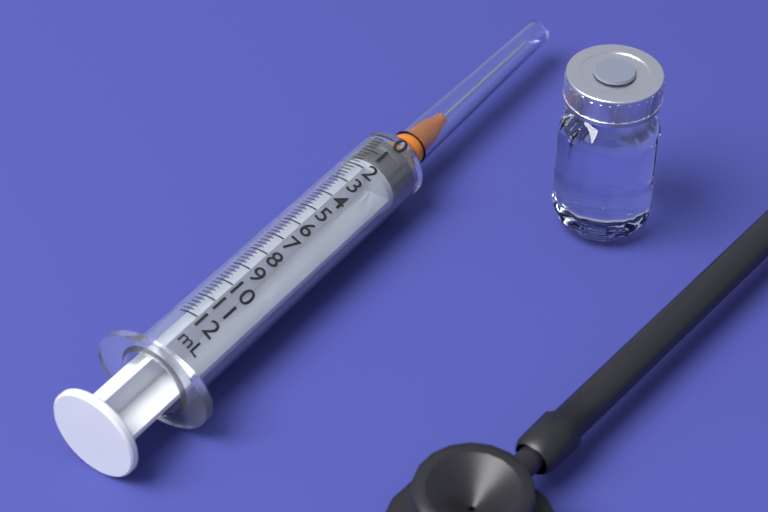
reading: 0.0 mL
